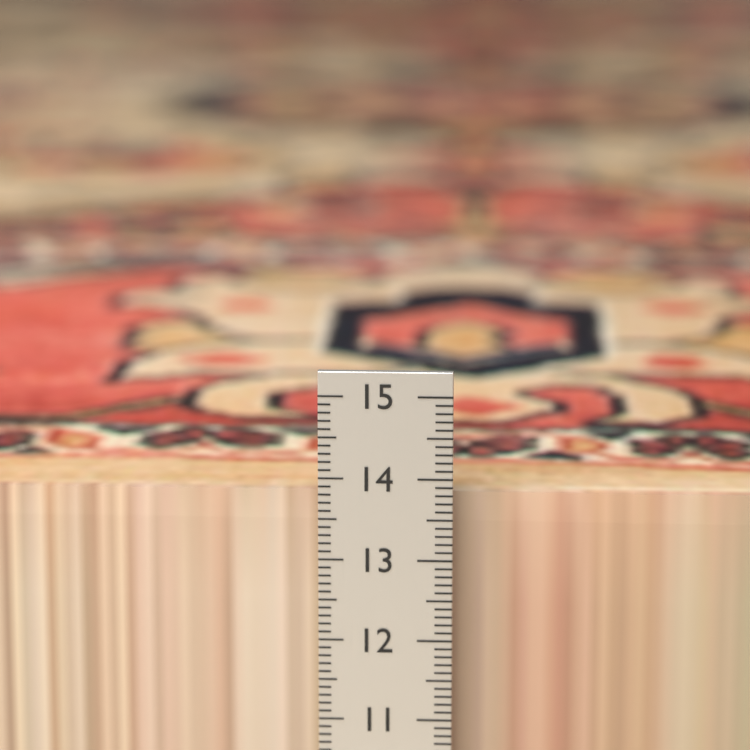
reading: 13.7 cm
